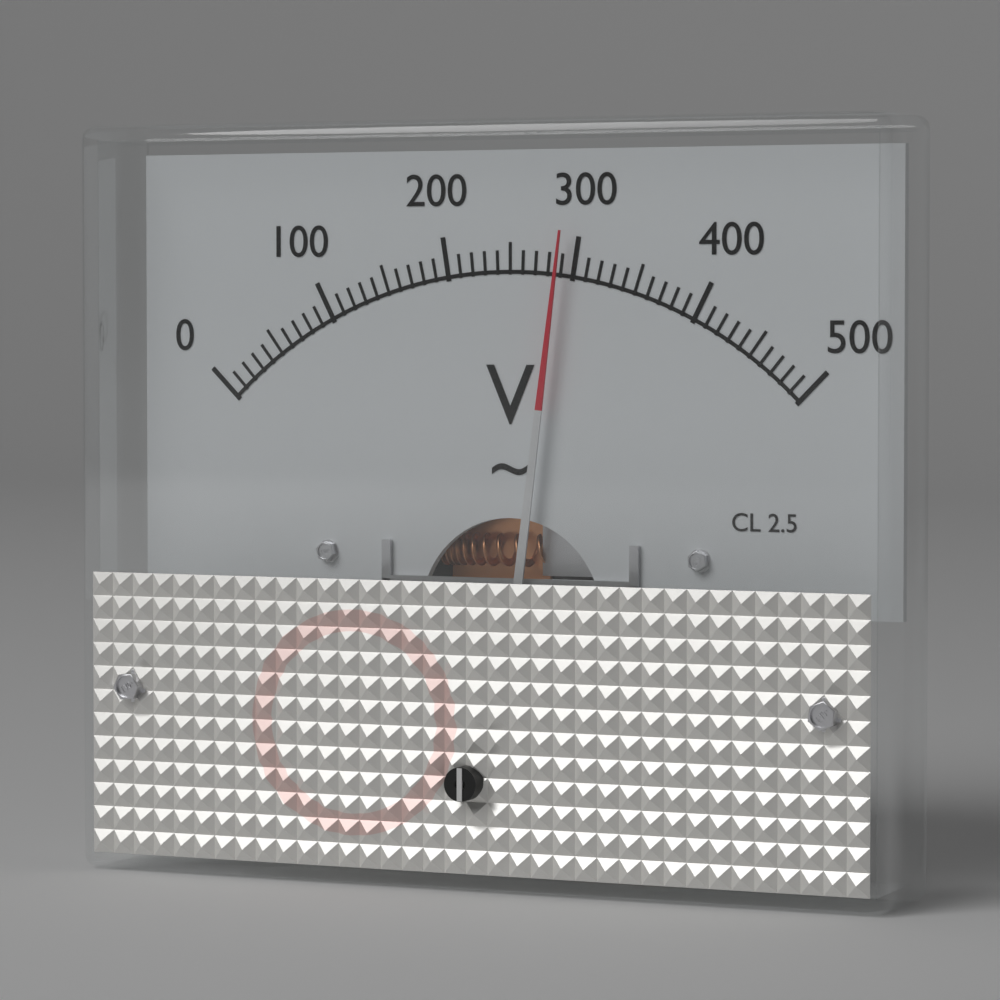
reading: 290 V
